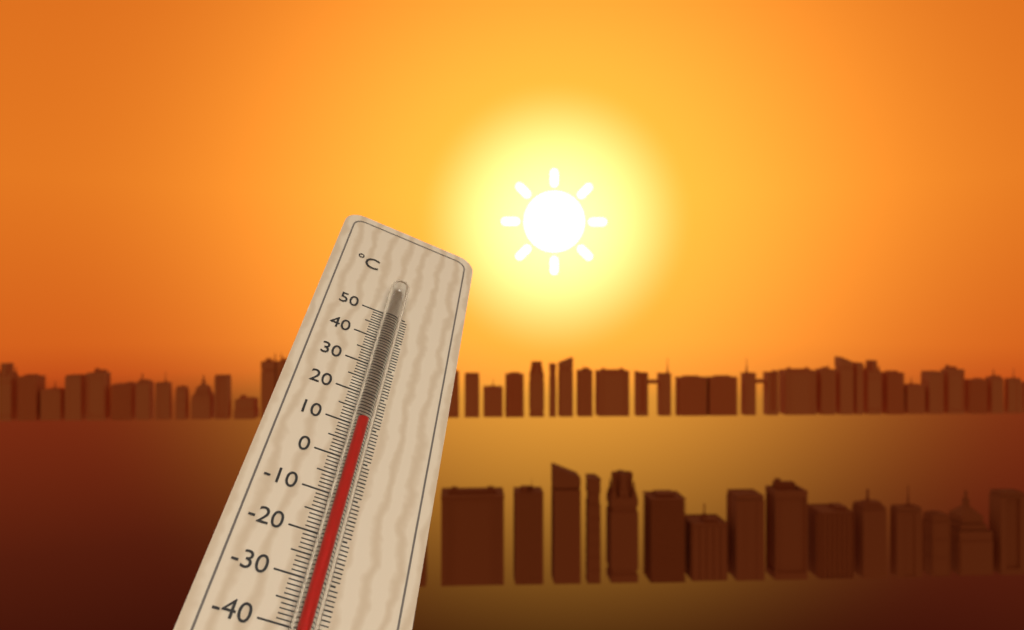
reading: 9 °C
